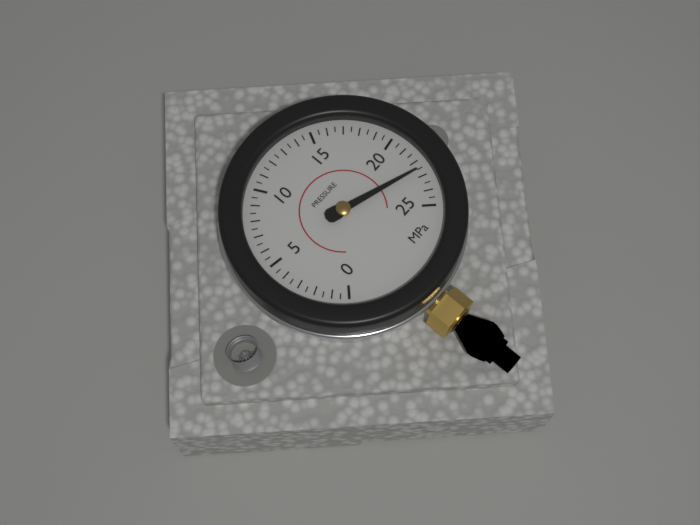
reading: 22.5 MPa
